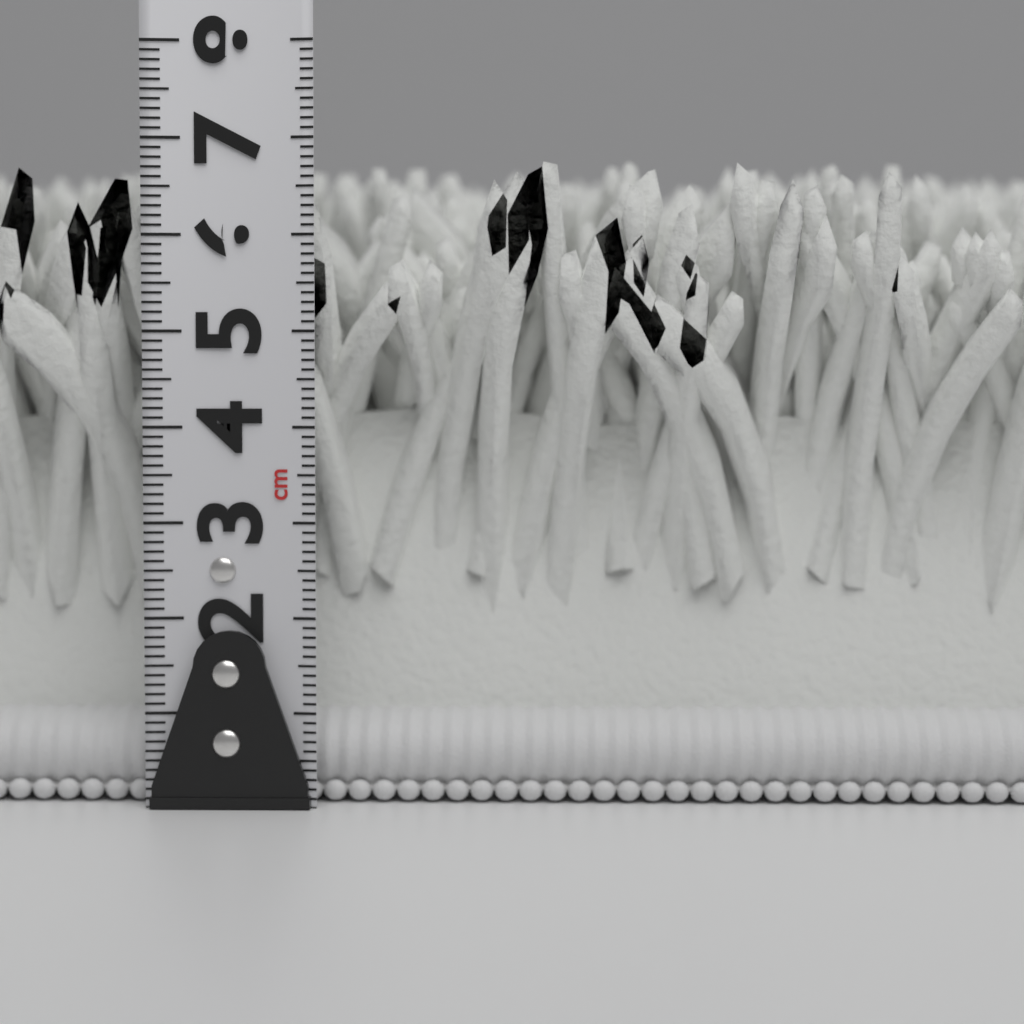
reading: 6.9 cm
